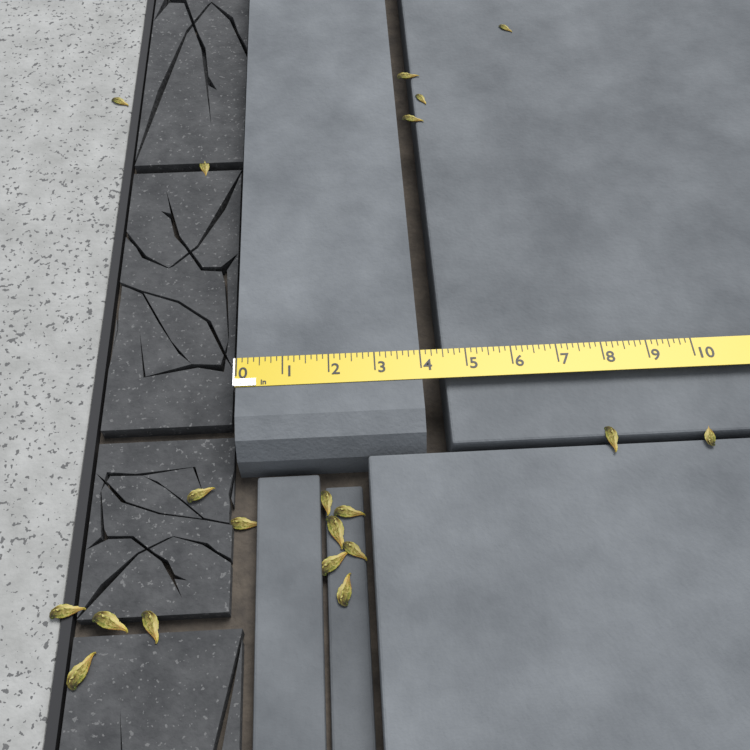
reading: 4.000 in
